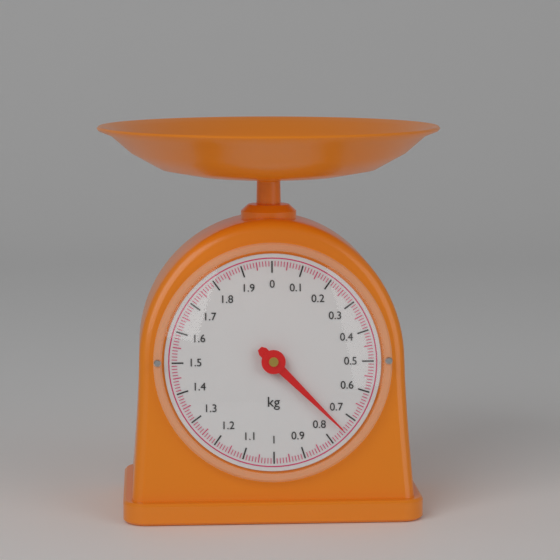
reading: 0.75 kg
